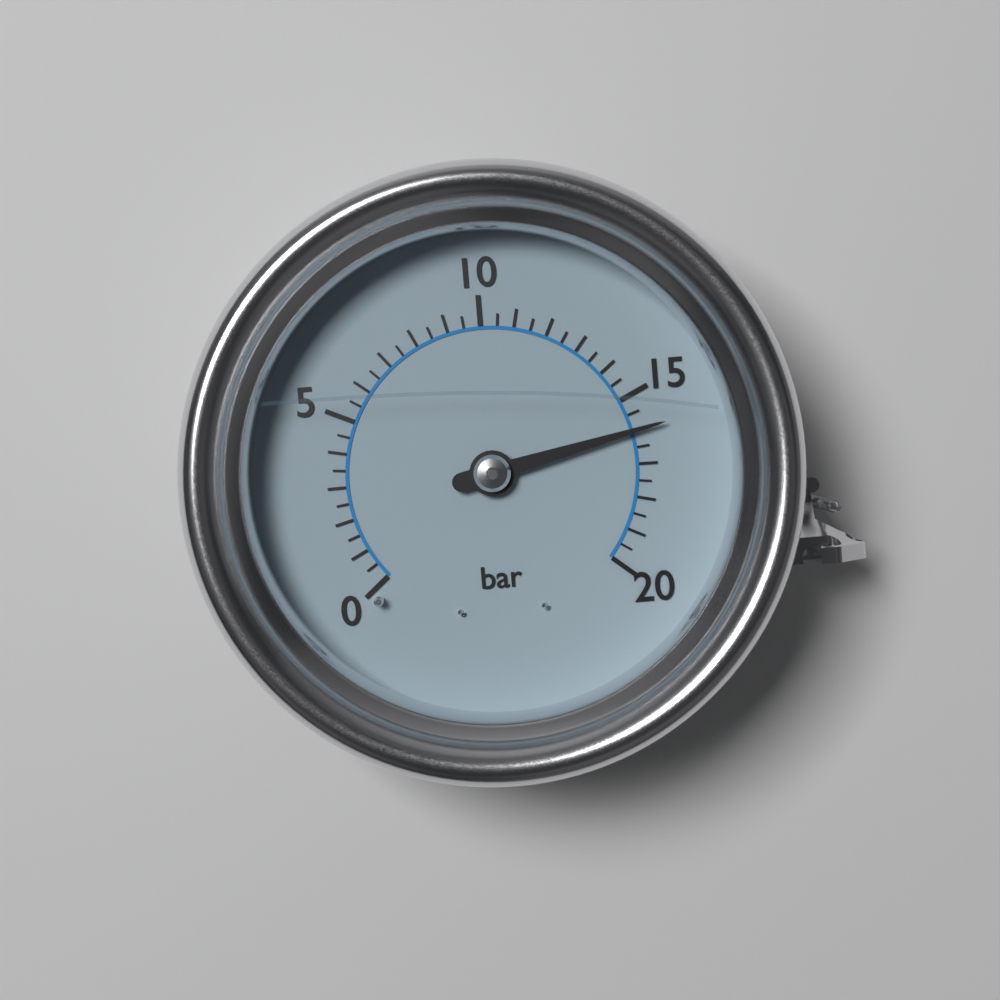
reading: 16.0 bar
